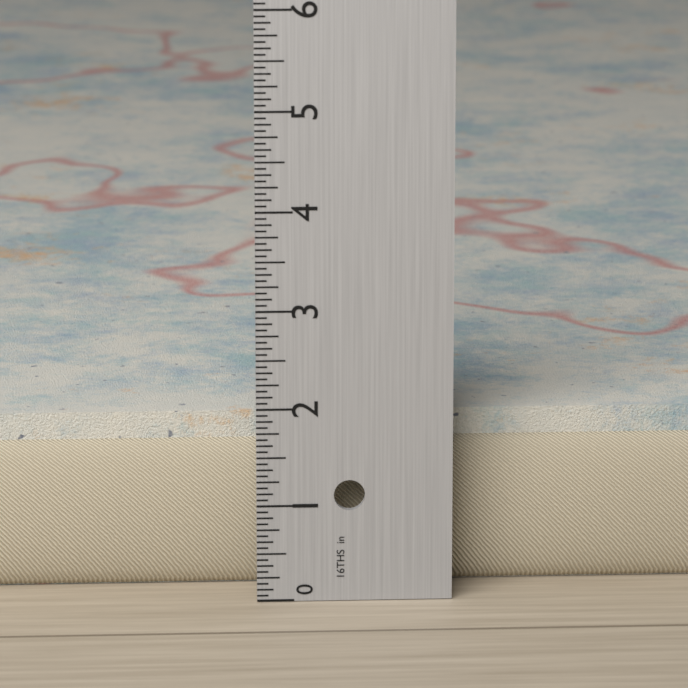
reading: 1.8125 in
